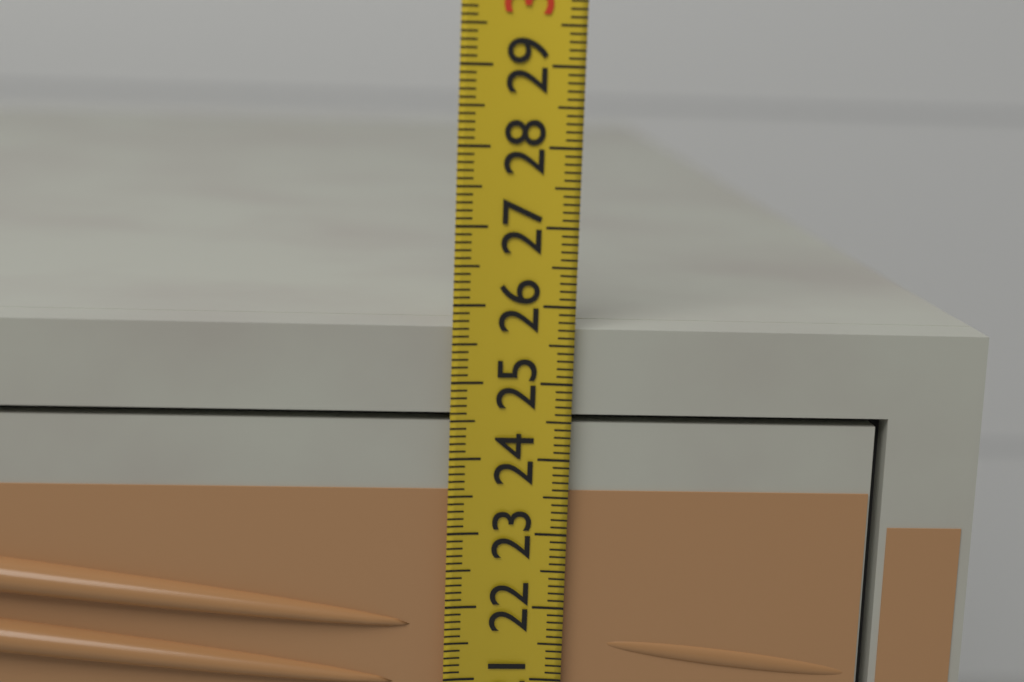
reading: 25.7 (no unit)
